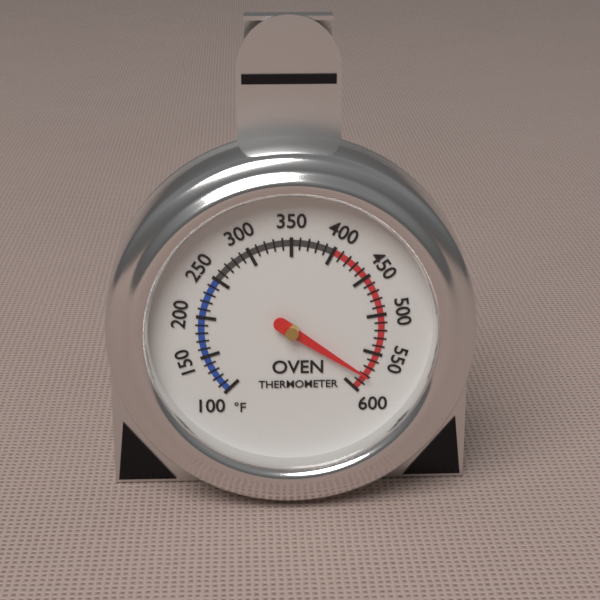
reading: 580 °F
